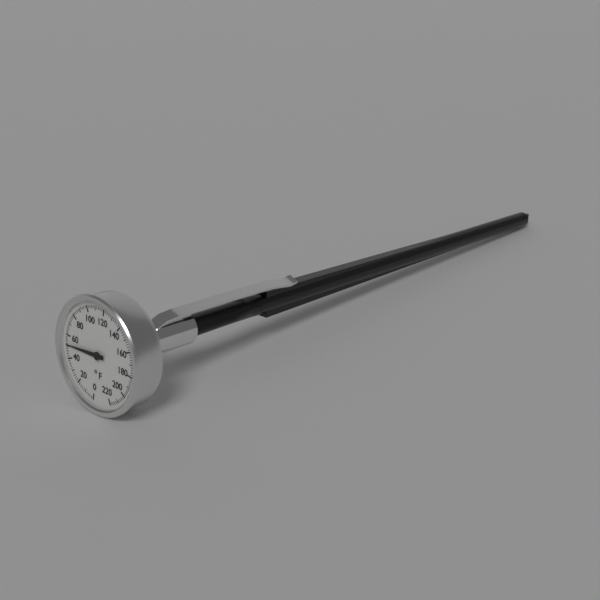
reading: 52 °F
